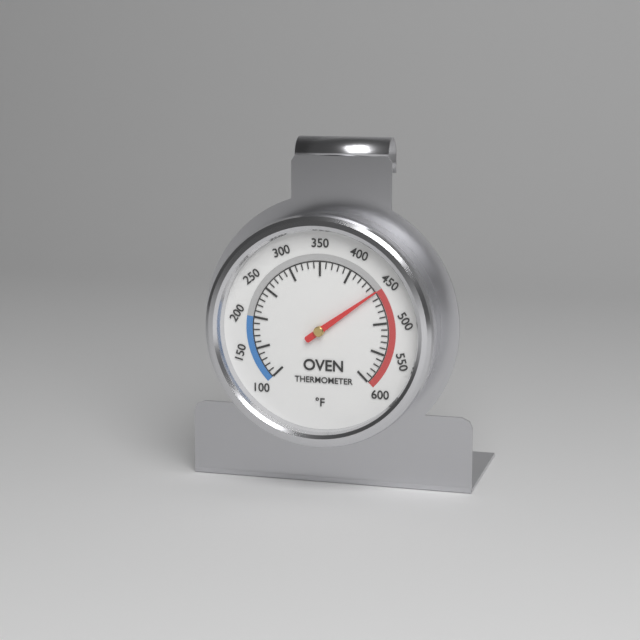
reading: 450 °F
